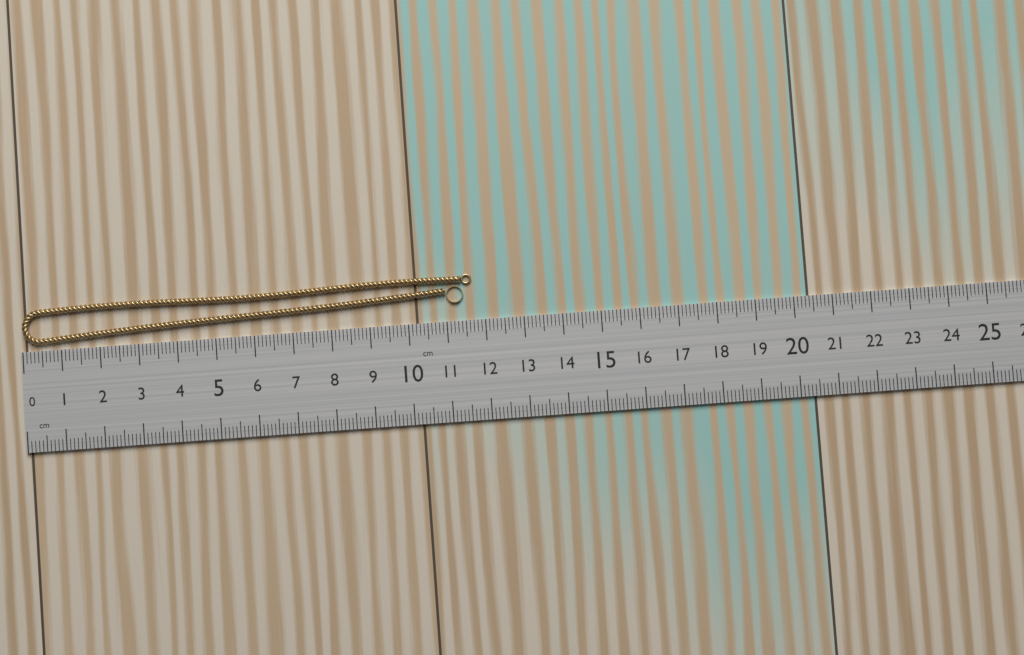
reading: 11.7 cm
